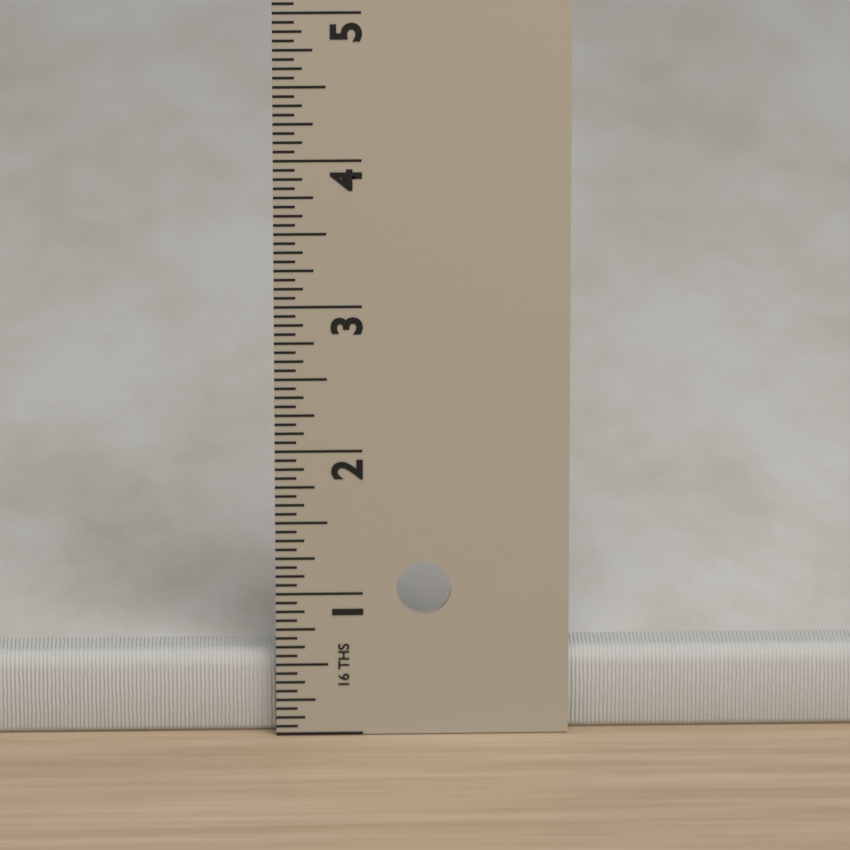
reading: 0.5625 in
